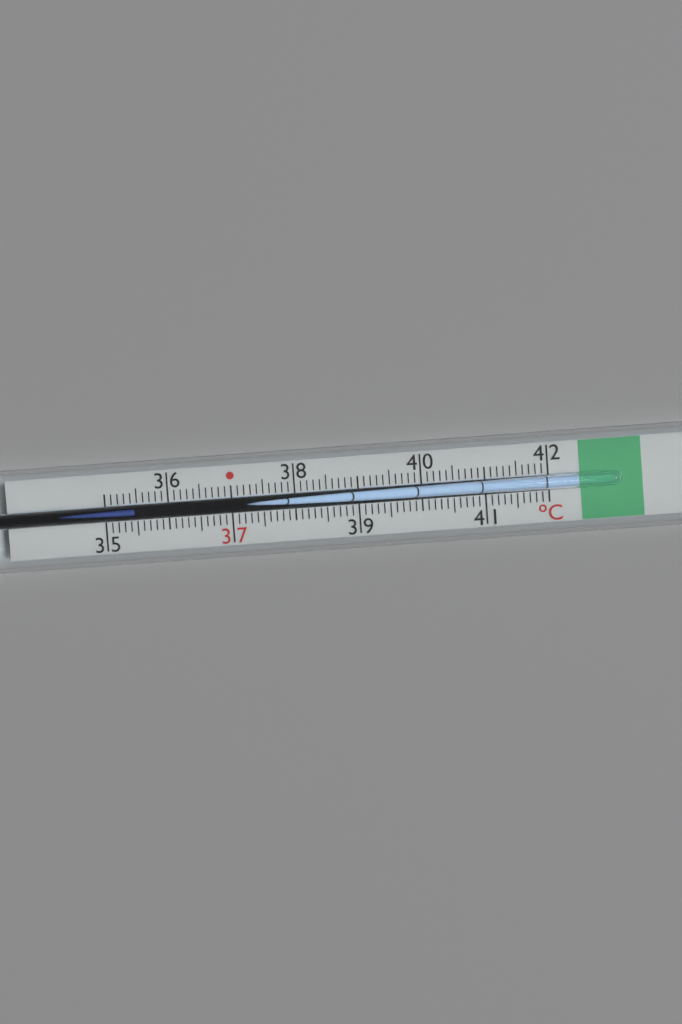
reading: 35.5 °C
